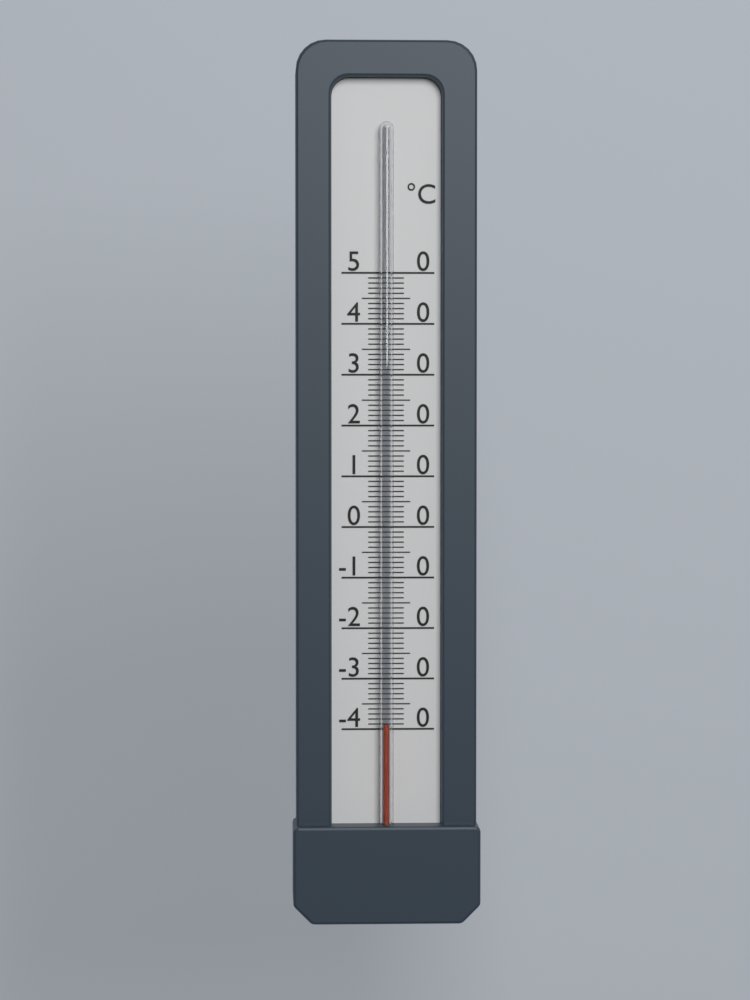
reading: -39 °C
